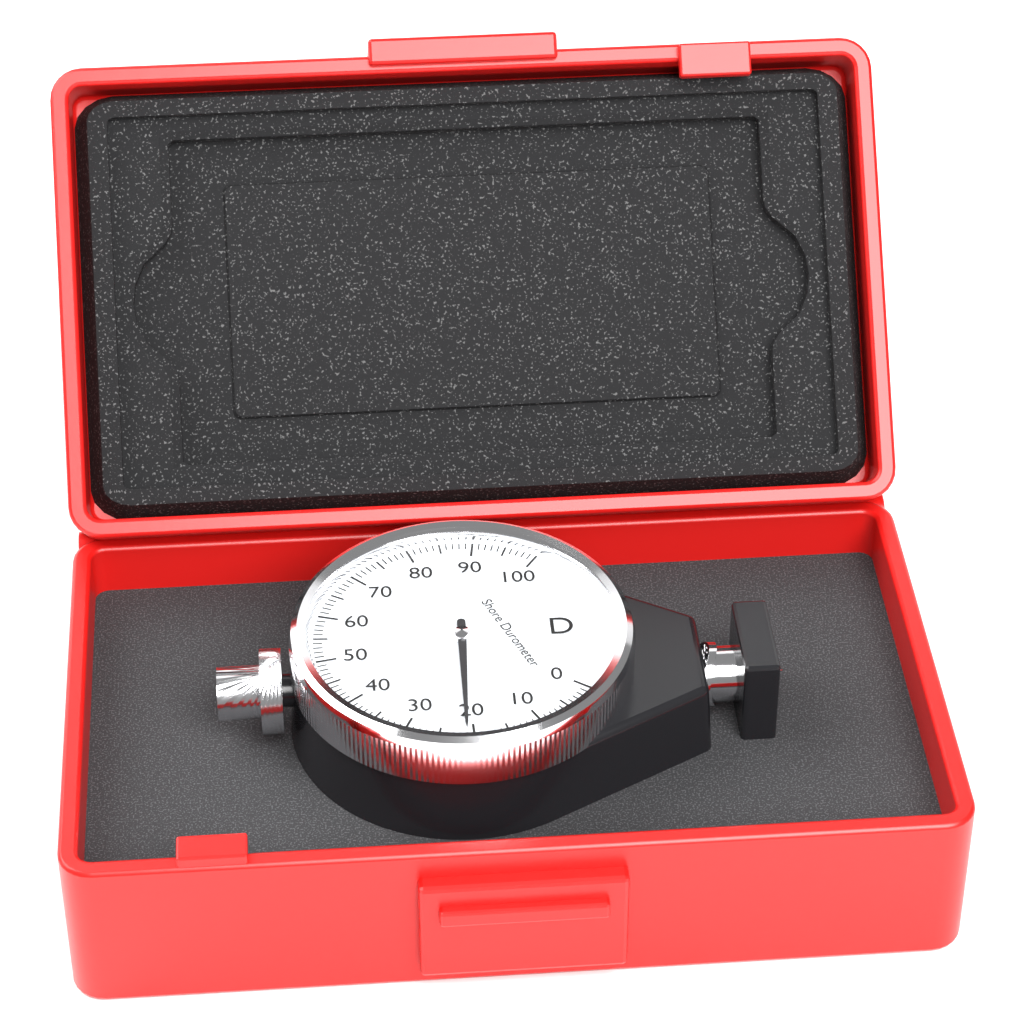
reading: 21 Shore D
